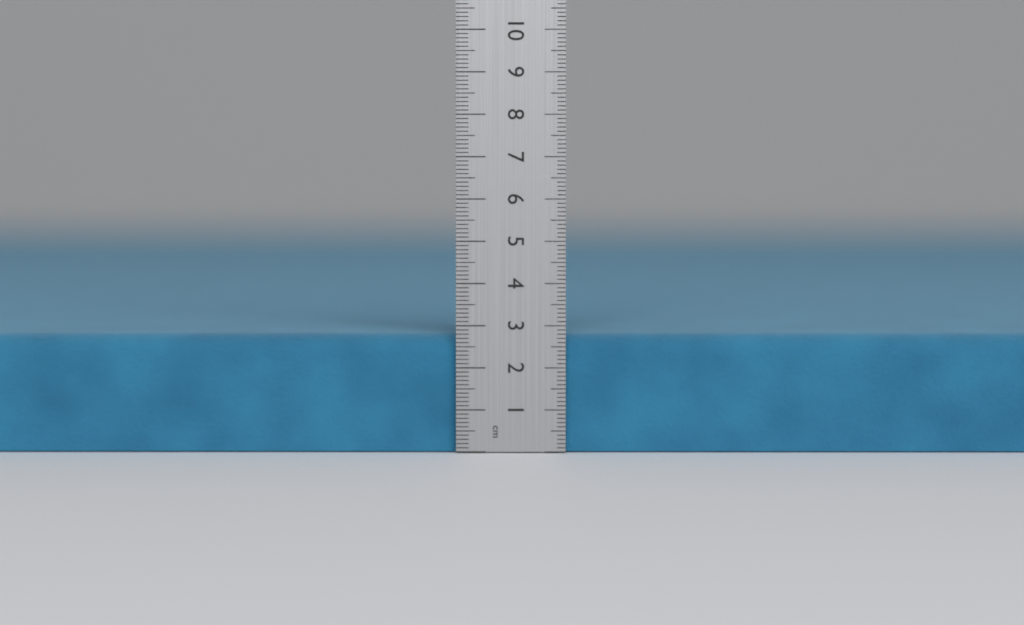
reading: 2.8 cm
